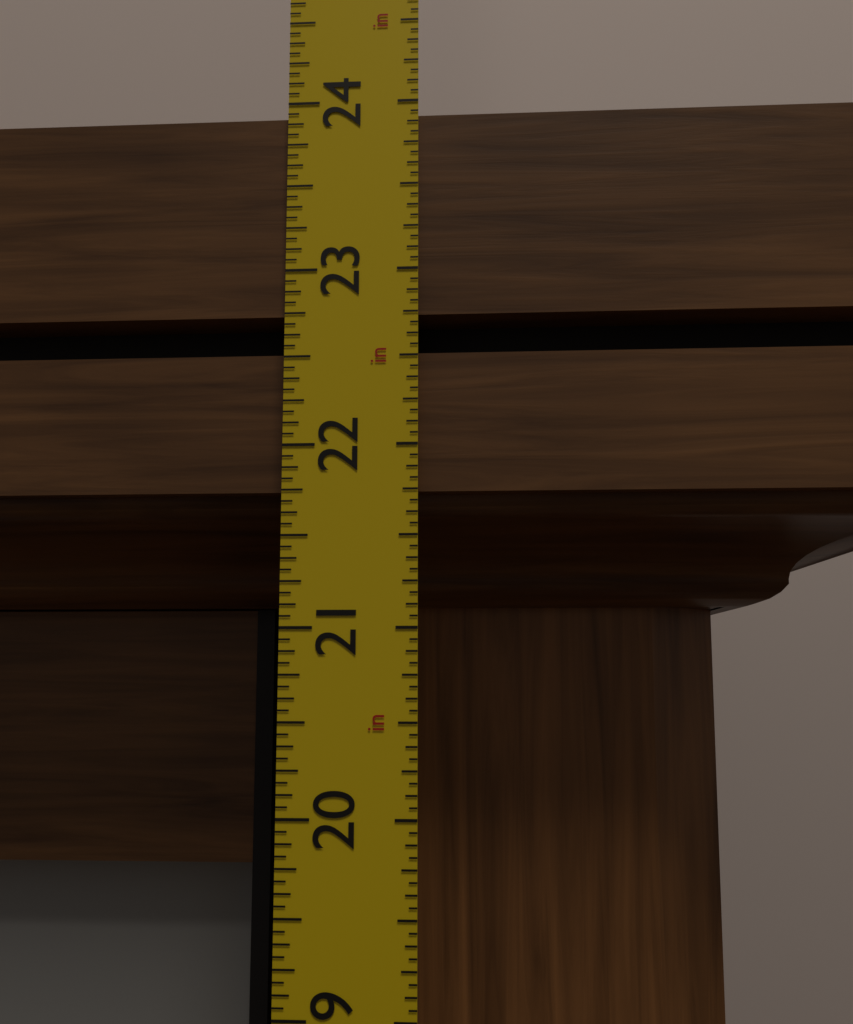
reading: 23.9375 in
